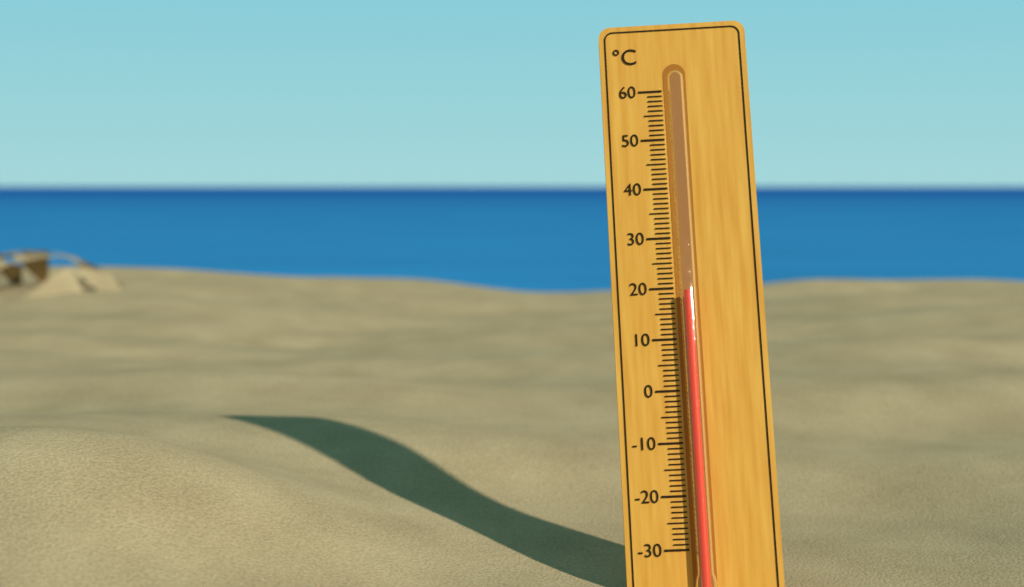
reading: 19 °C
